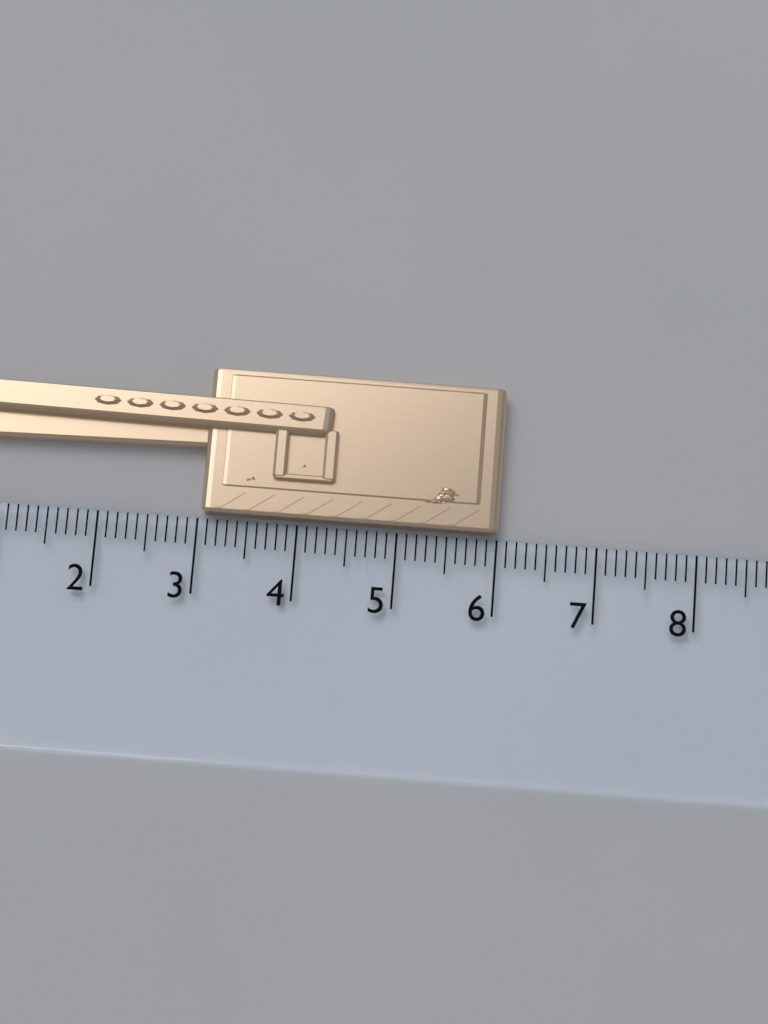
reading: 6.0 cm
